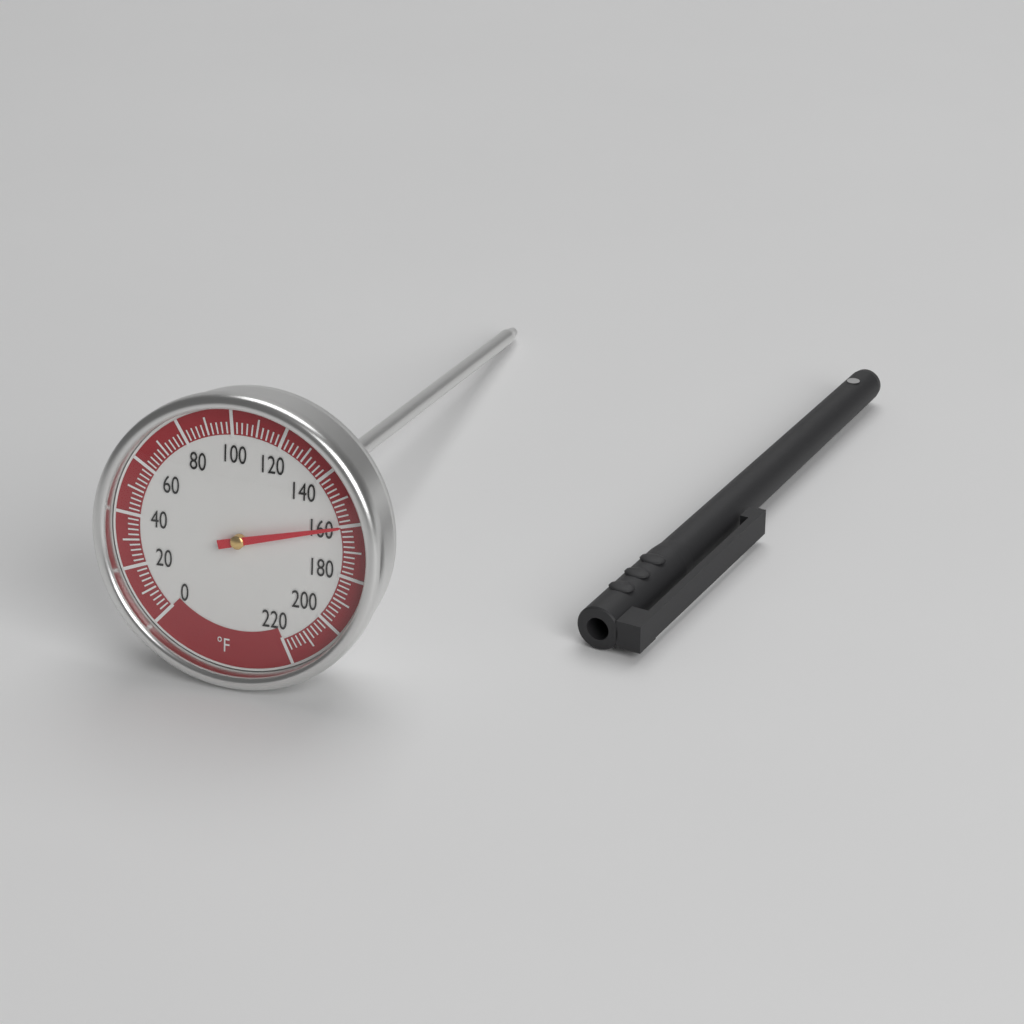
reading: 160 °F
